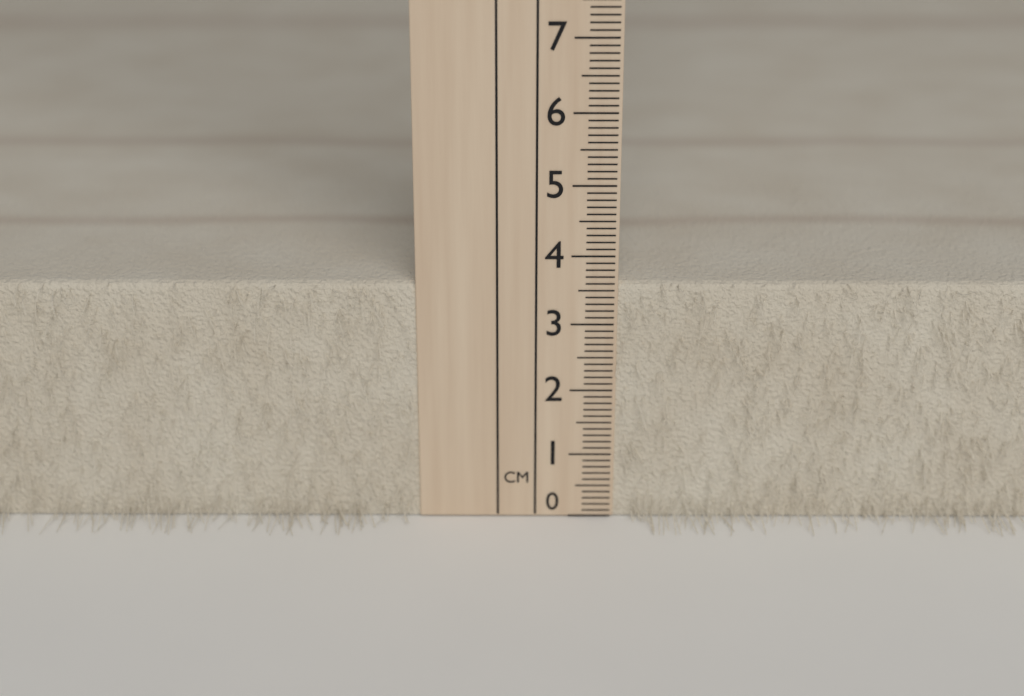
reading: 3.6 cm
